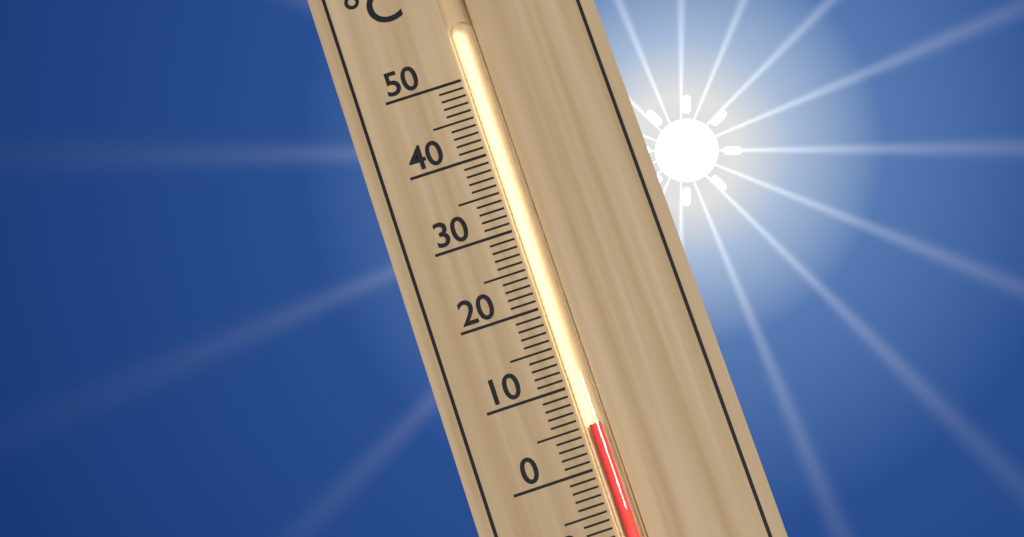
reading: 5 °C
